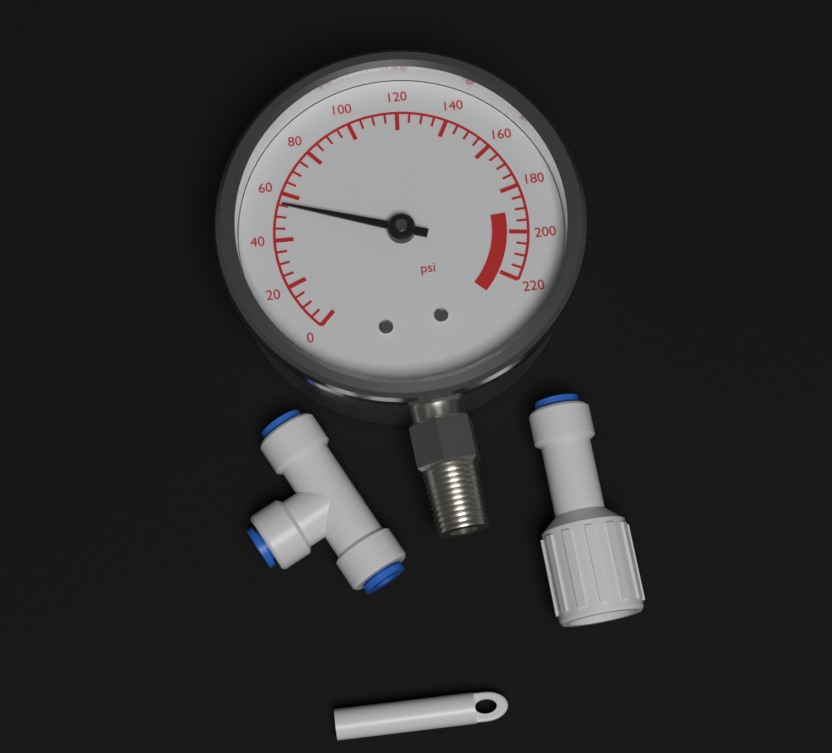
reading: 55 psi
